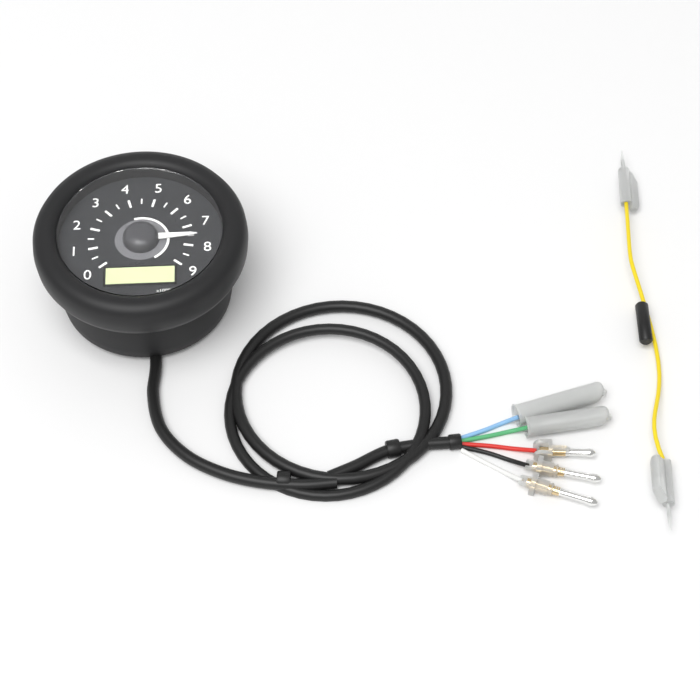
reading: 7.5 x1000r/min
